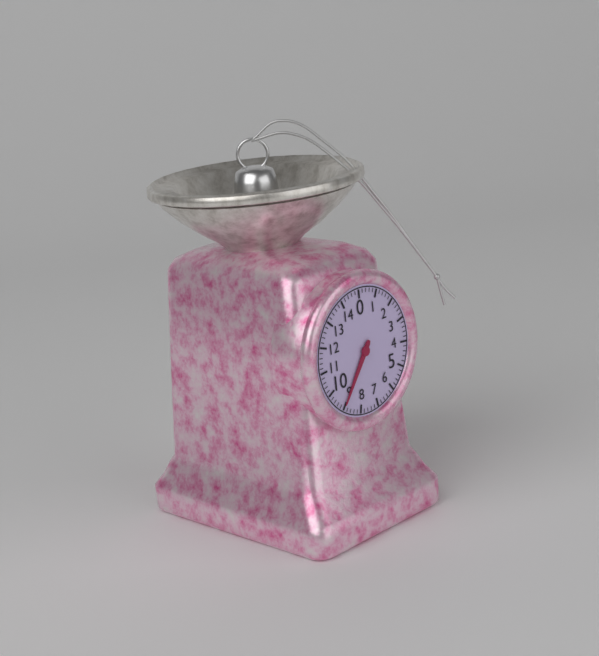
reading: 9.0 (no unit)
